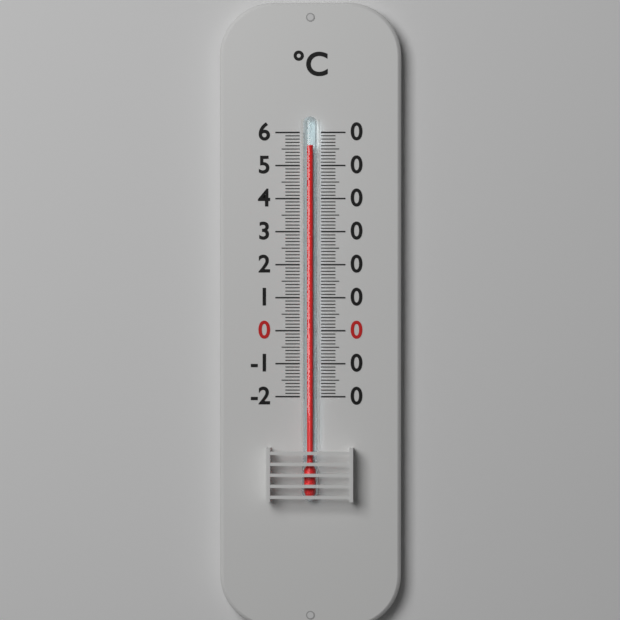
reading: 56 °C
